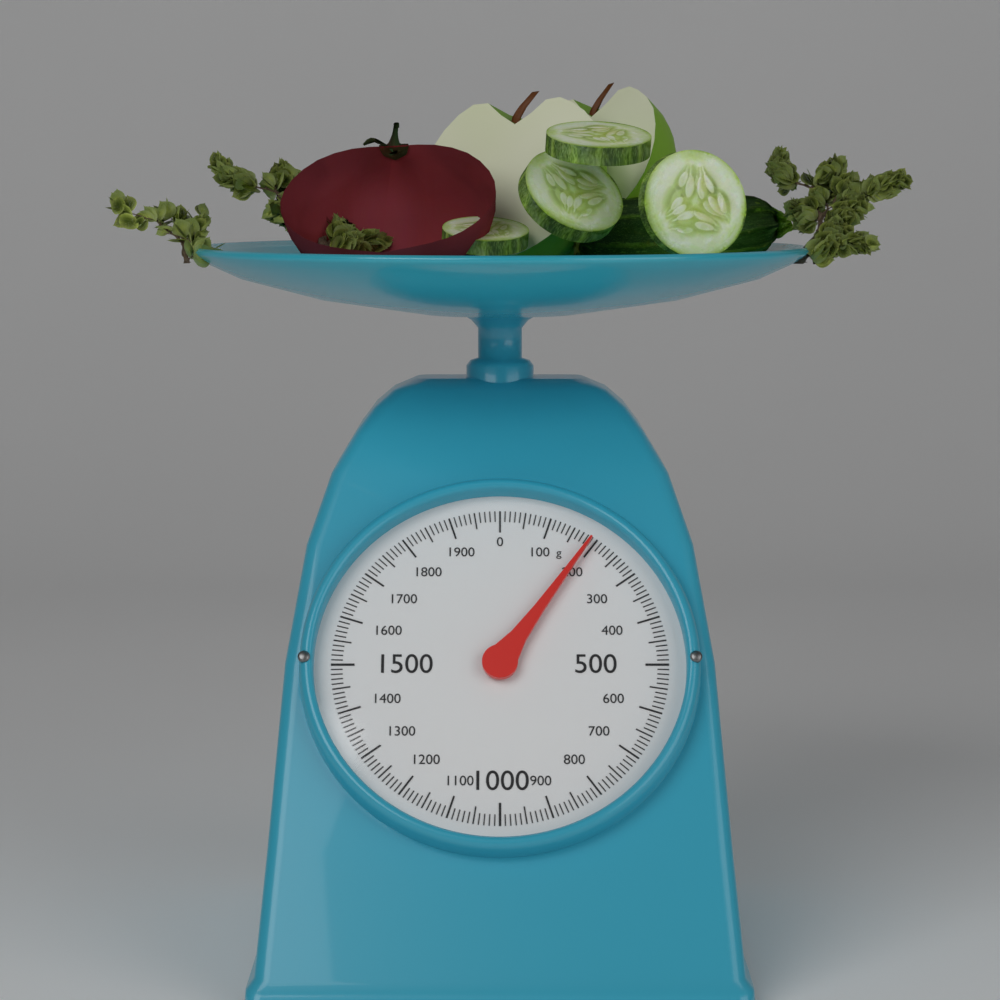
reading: 190 g
